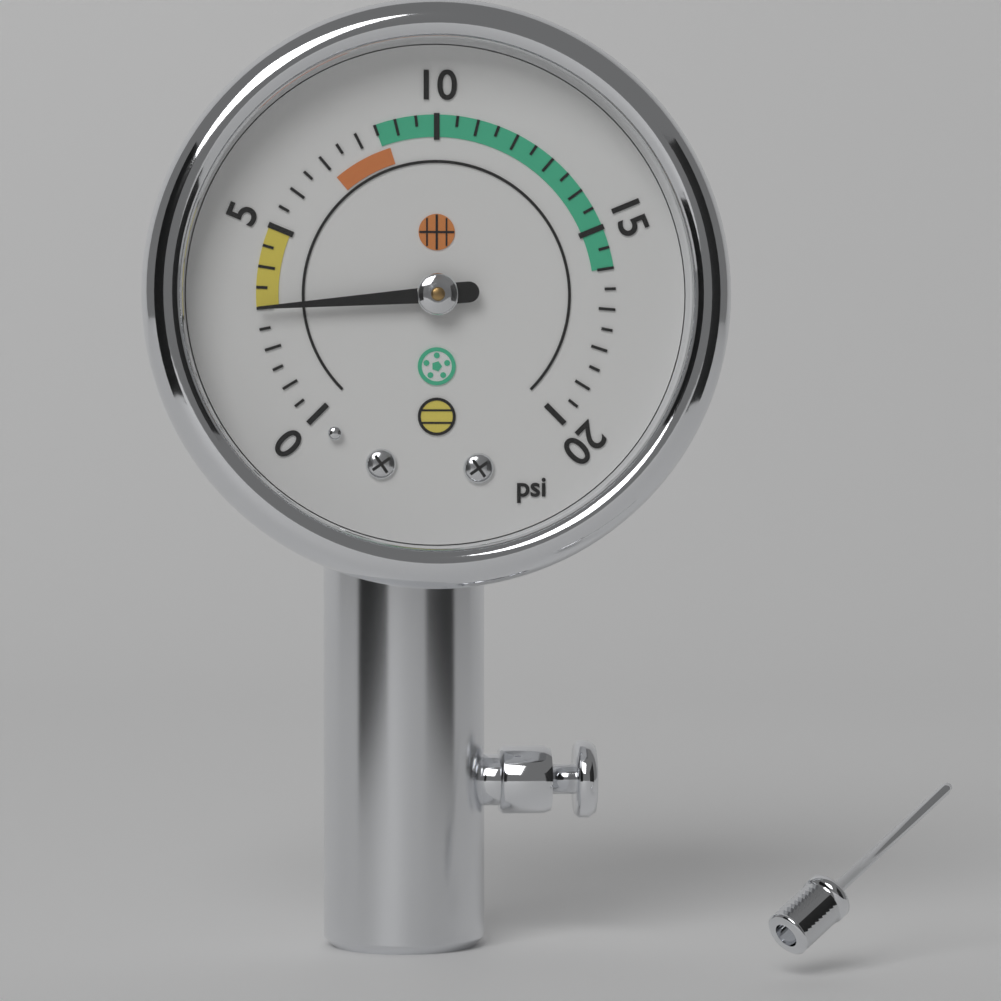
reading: 3.0 psi
